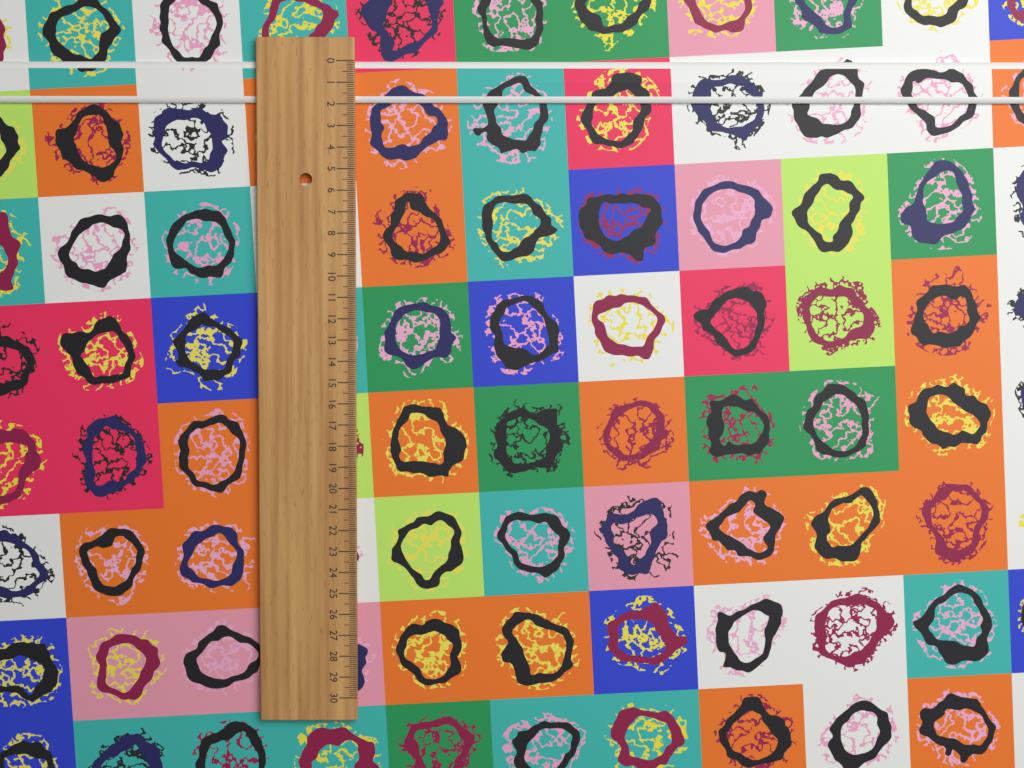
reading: 1.9 (no unit)
